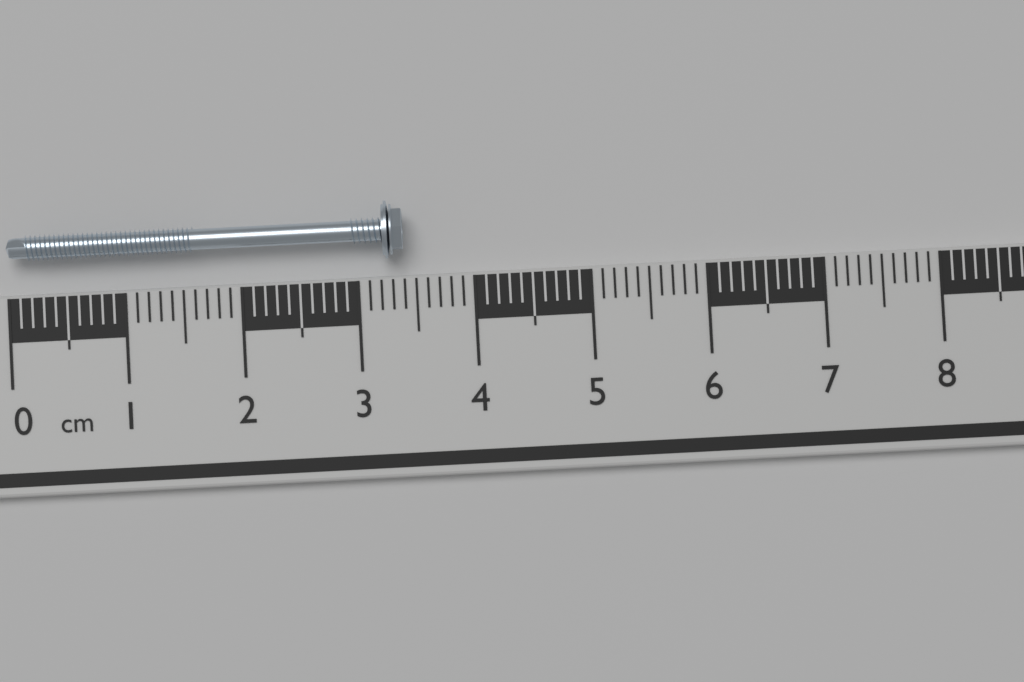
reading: 3.4 cm
